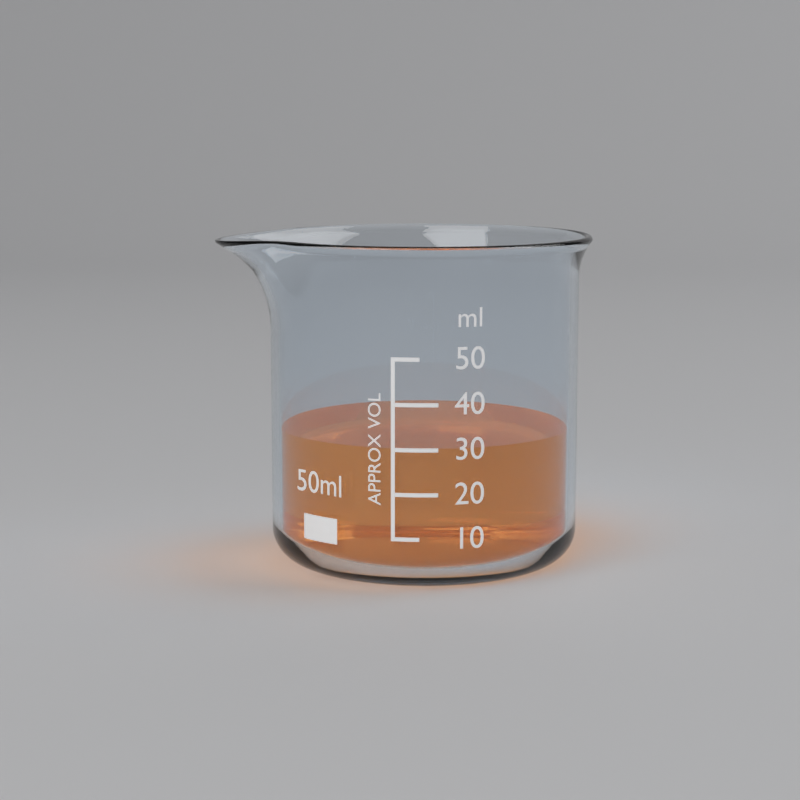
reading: 30 ml
